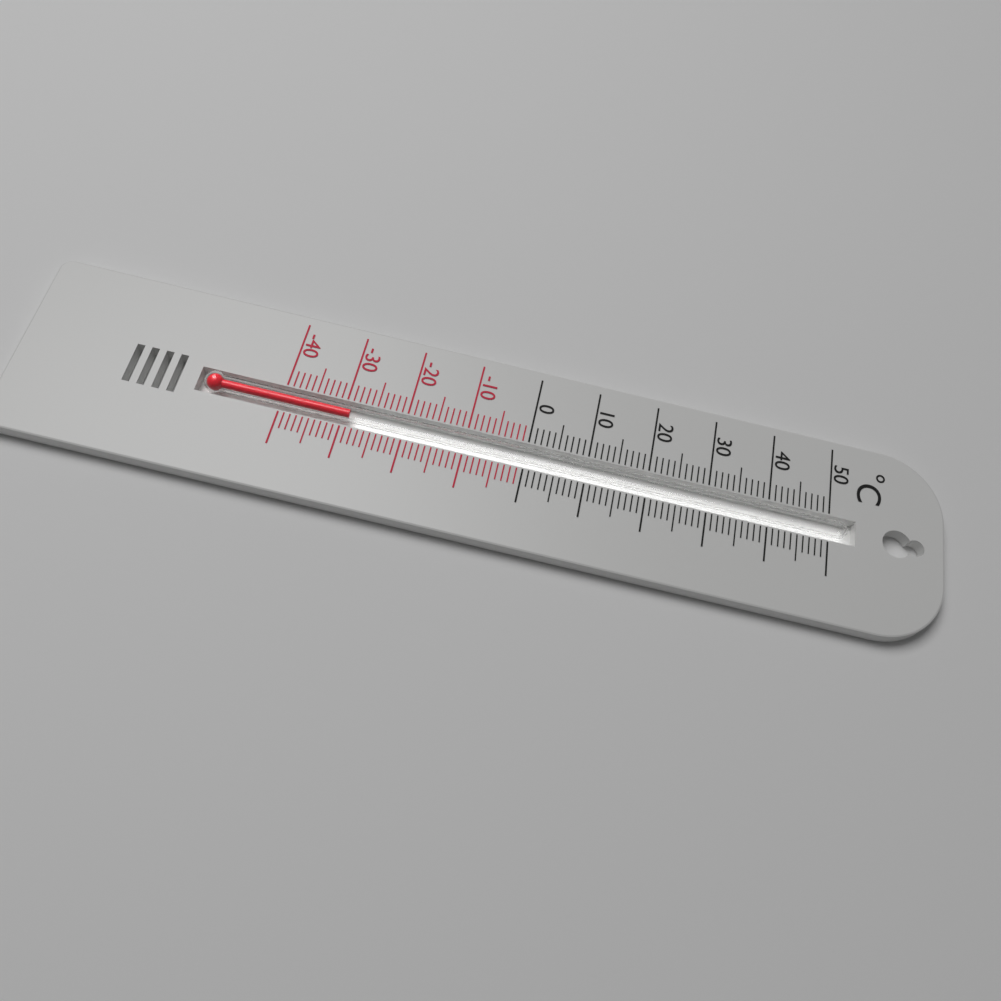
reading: -29 °C
